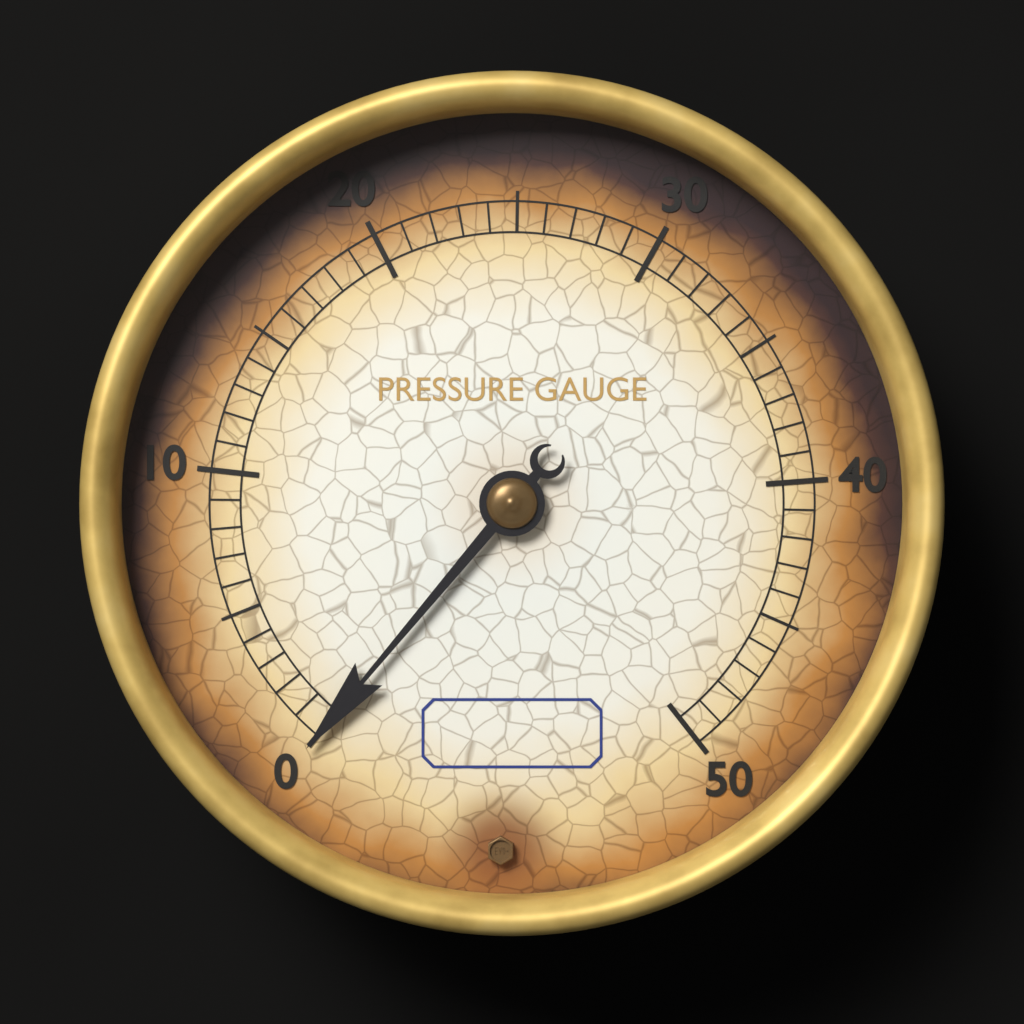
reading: 0 (no unit)
